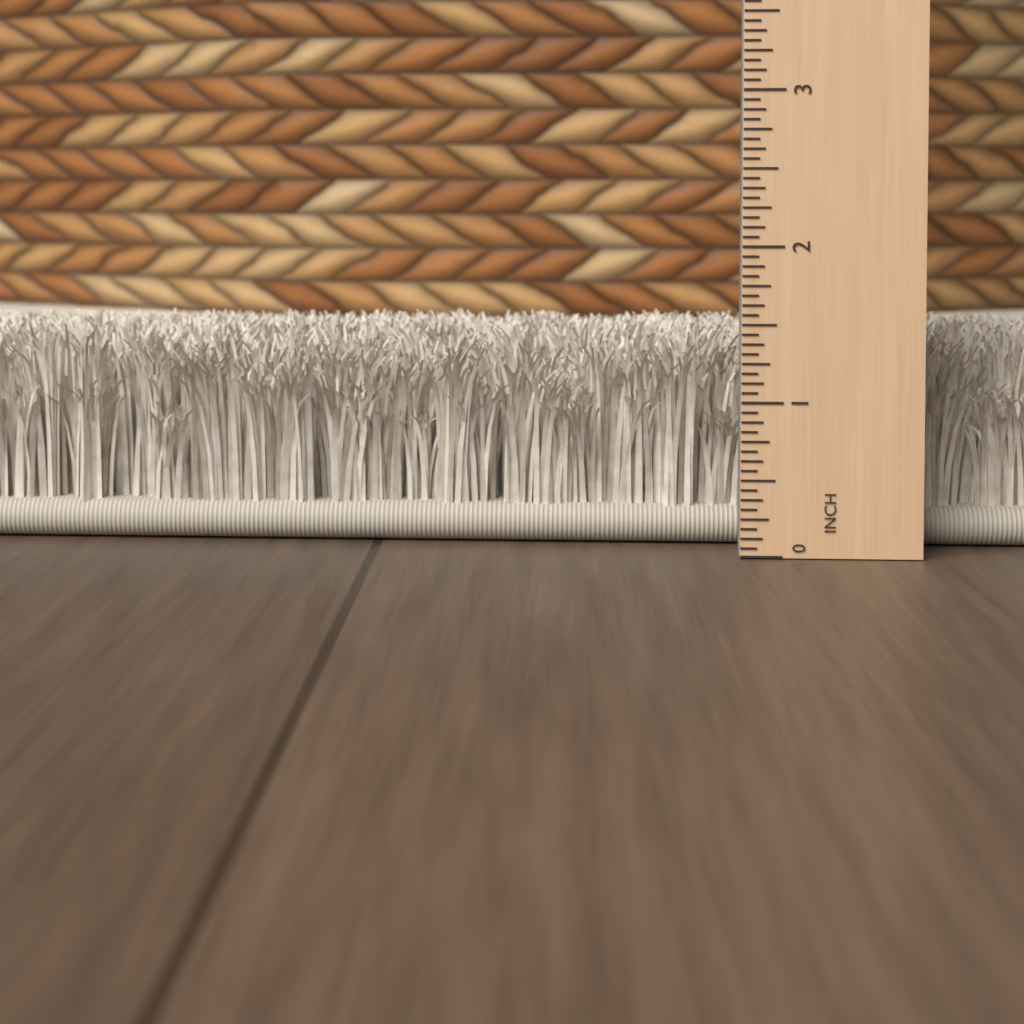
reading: 1.4375 in
